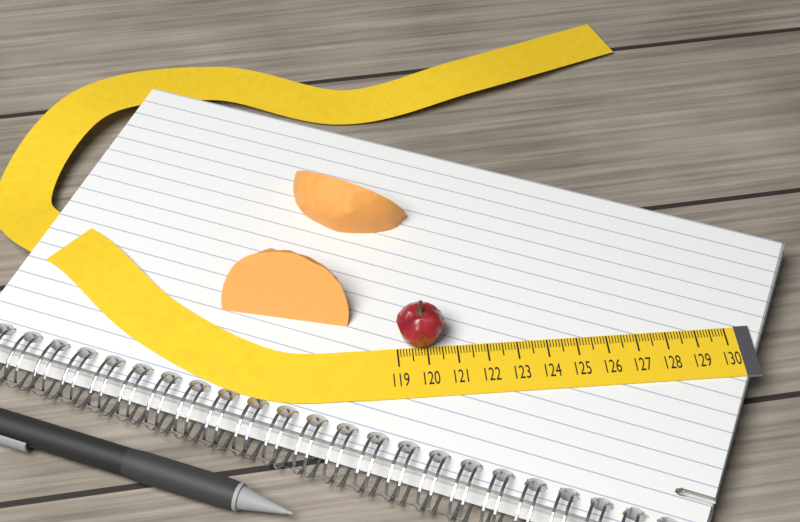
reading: 120.6 (no unit)
